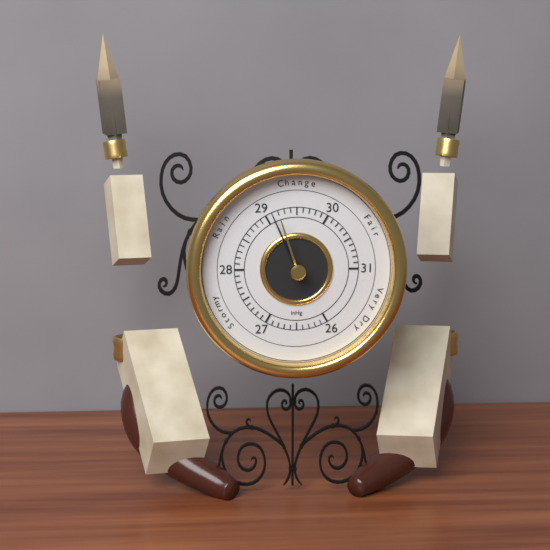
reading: 29.1 inHg
